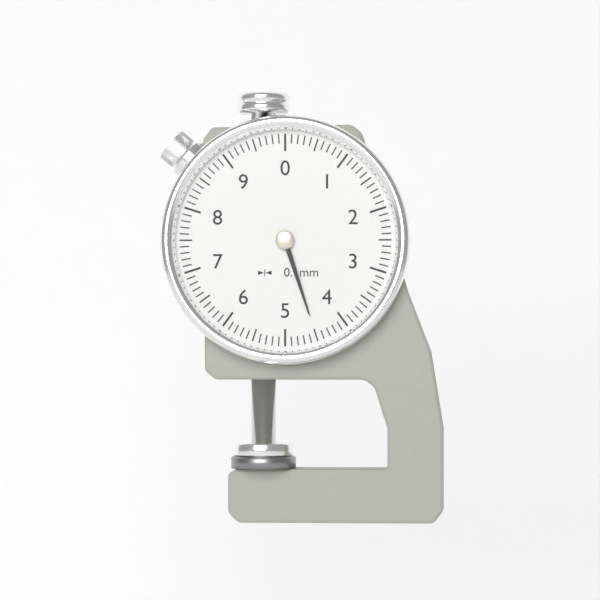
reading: 4.5 mm
